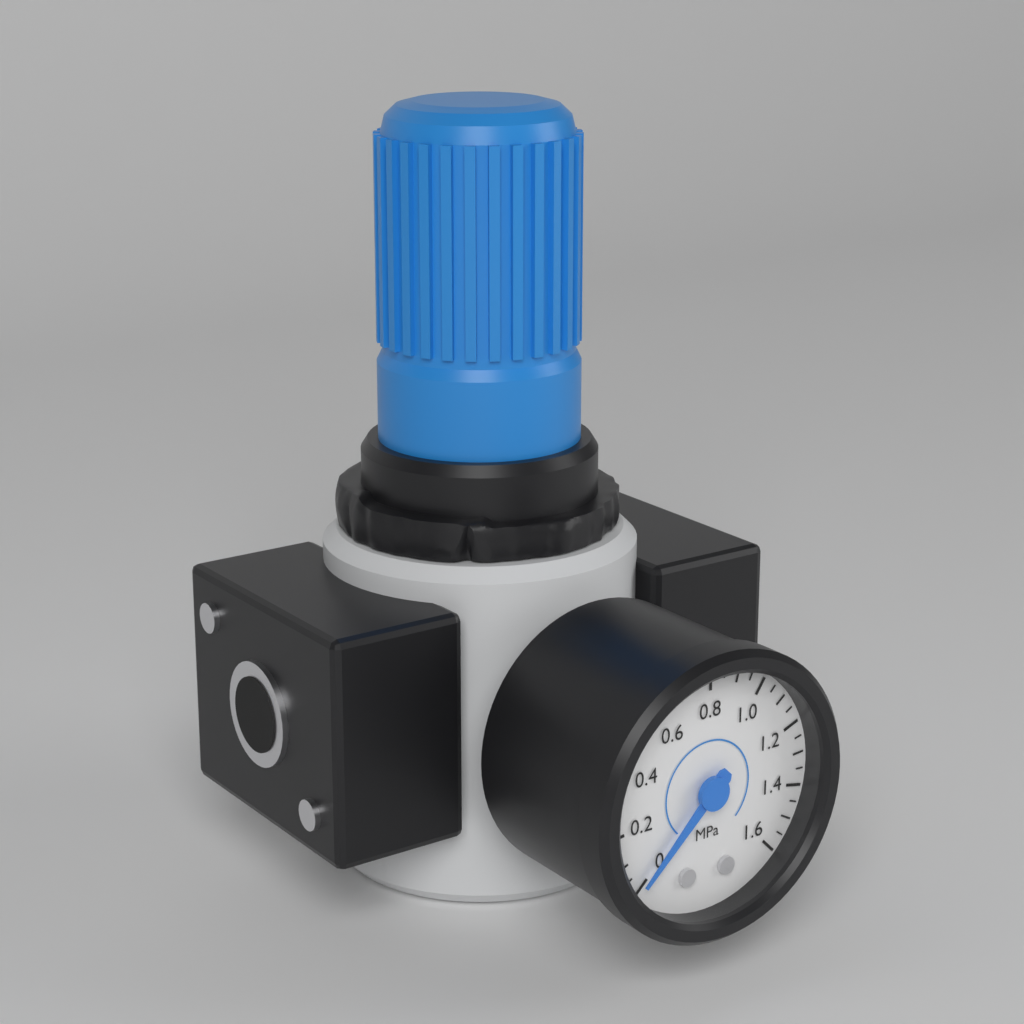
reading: 0.00 MPa
